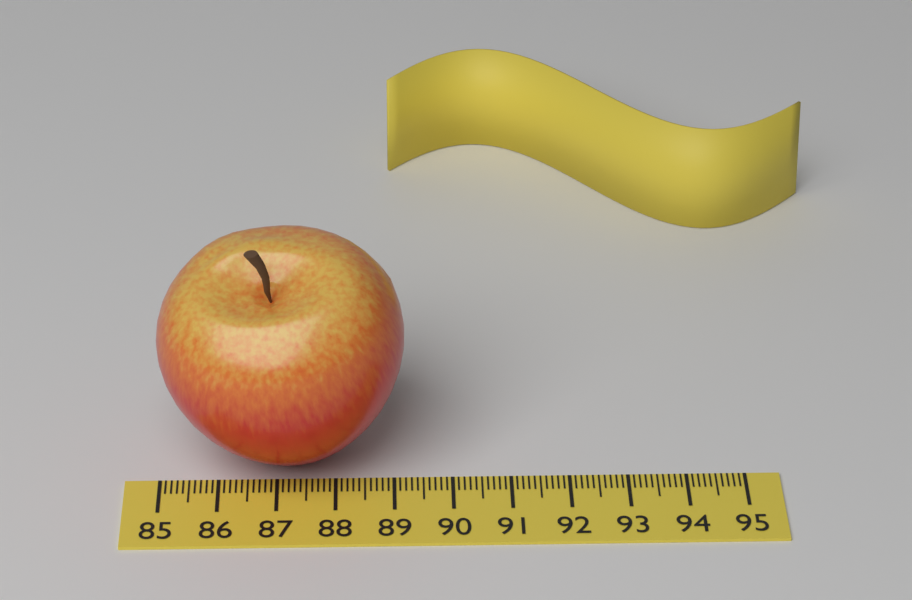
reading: 89.2 (no unit)
